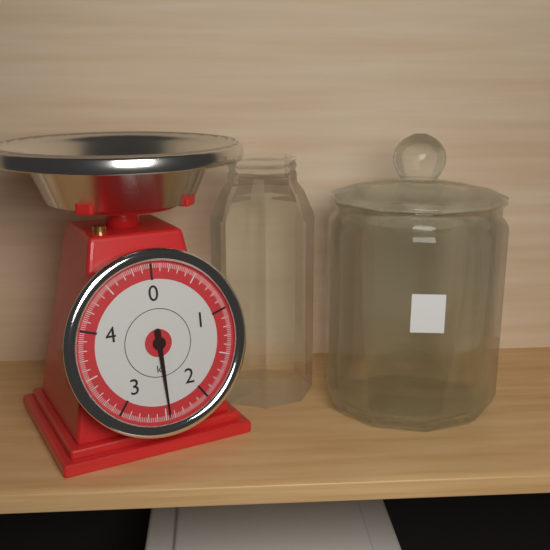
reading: 2.46 kg
